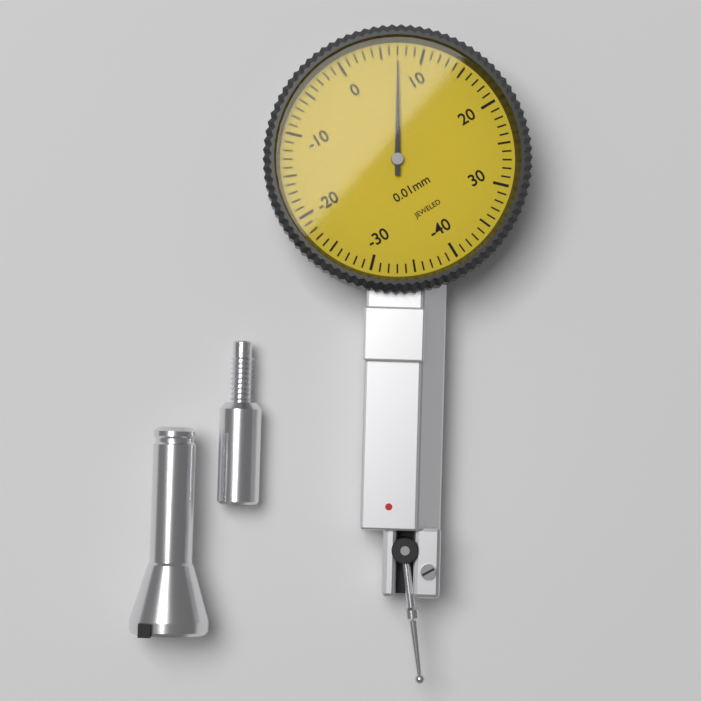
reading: 7 0.01mm
